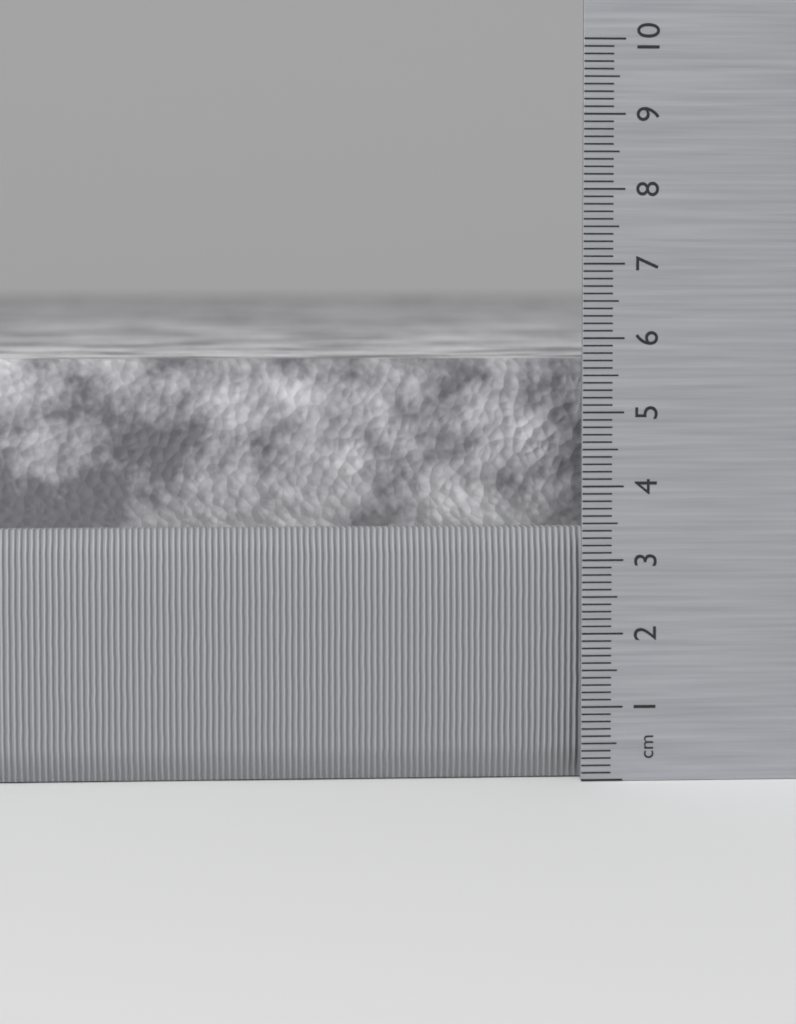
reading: 5.7 cm
